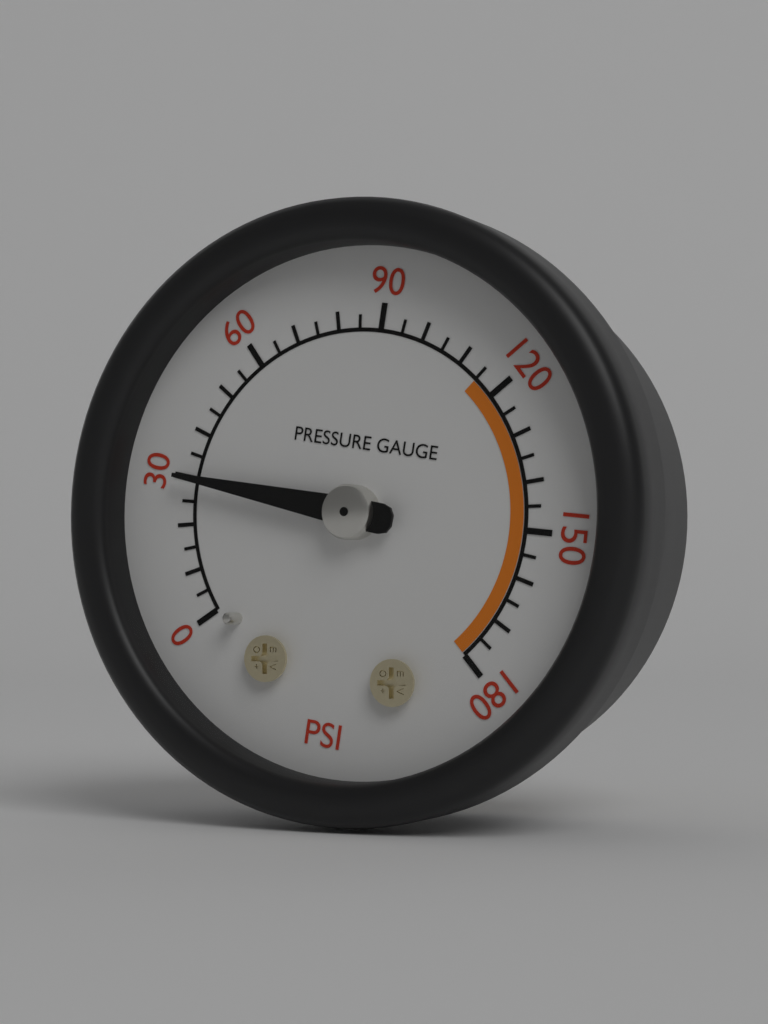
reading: 30 psi
